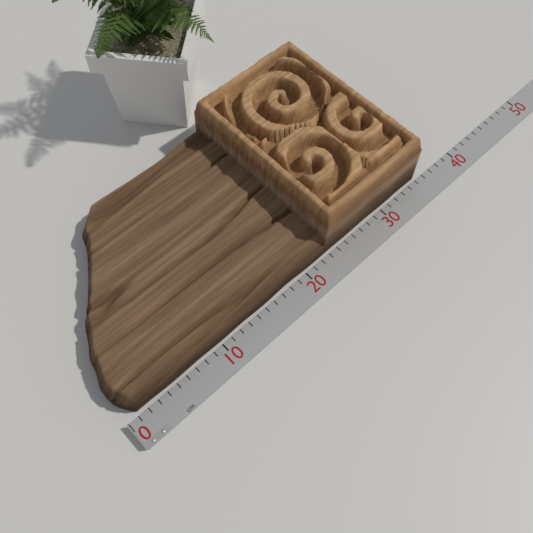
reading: 35 cm
